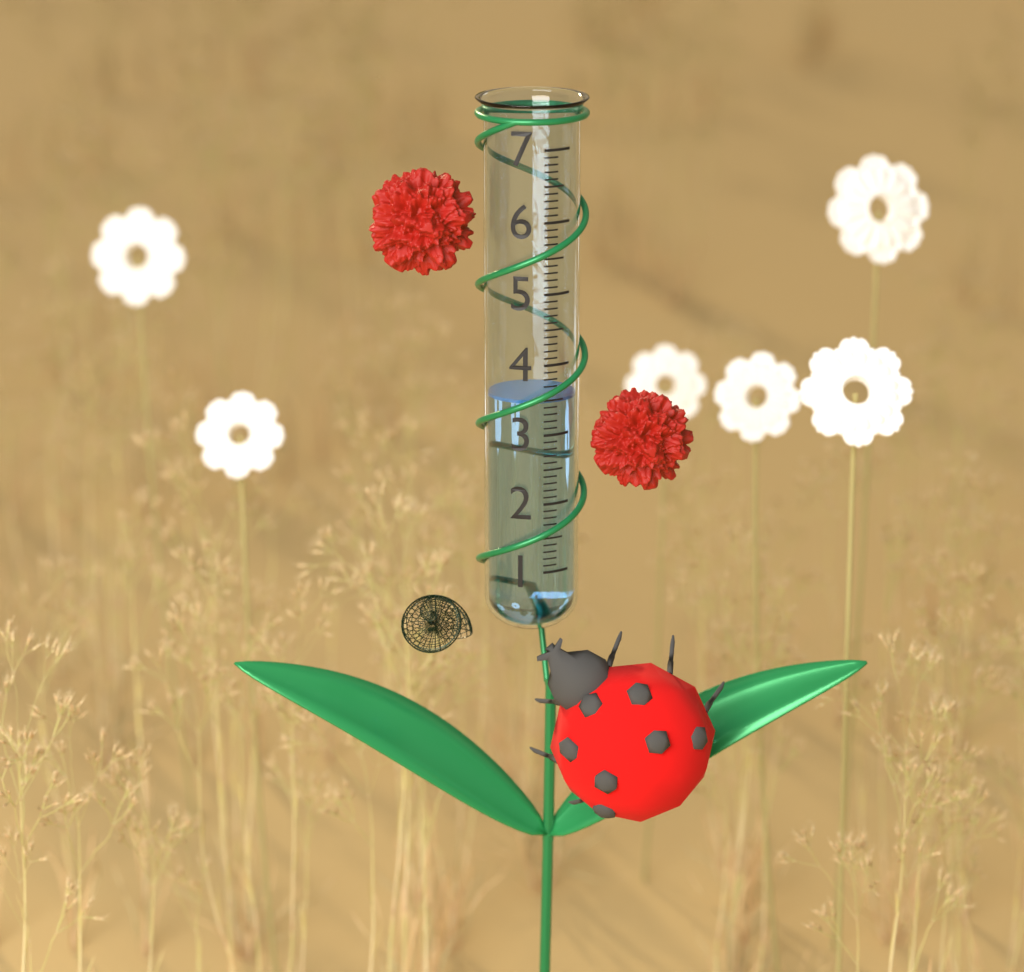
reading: 3.5 (no unit)
